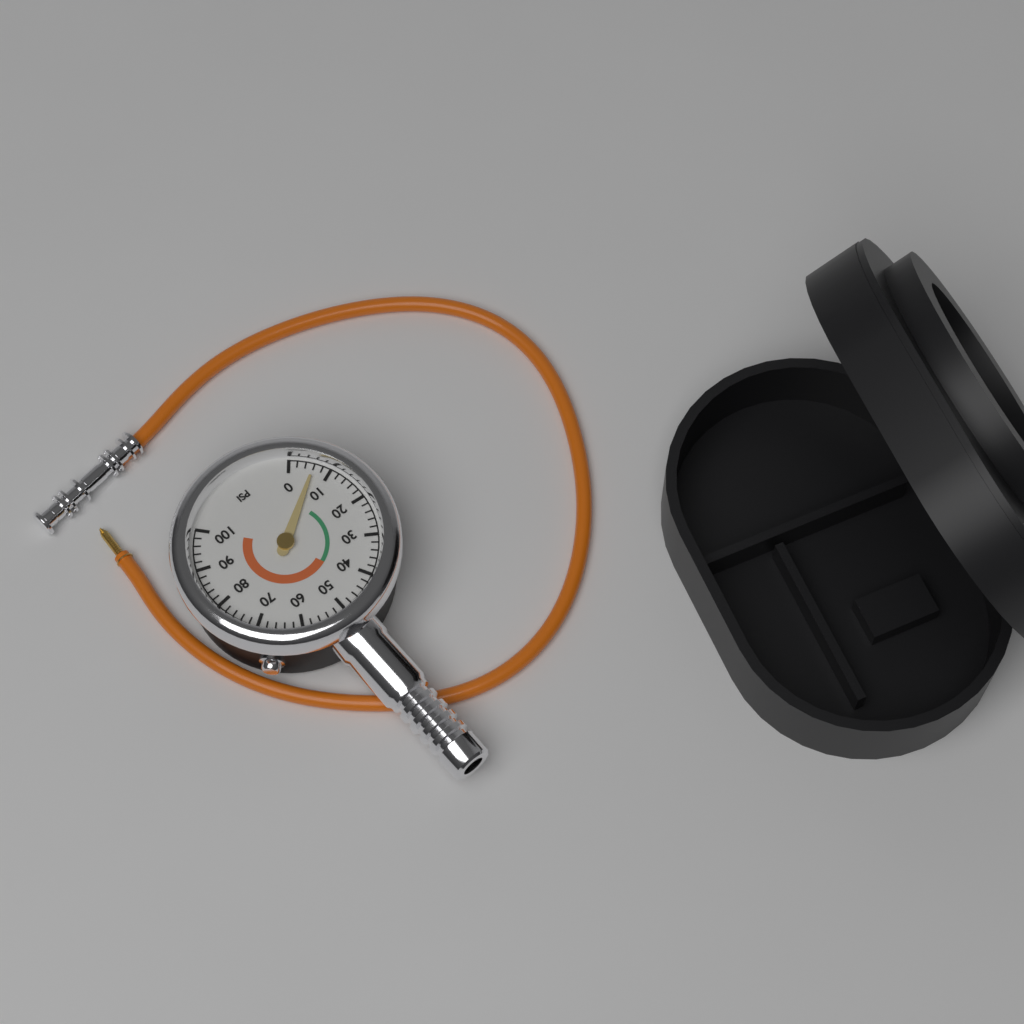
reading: 6 psi
